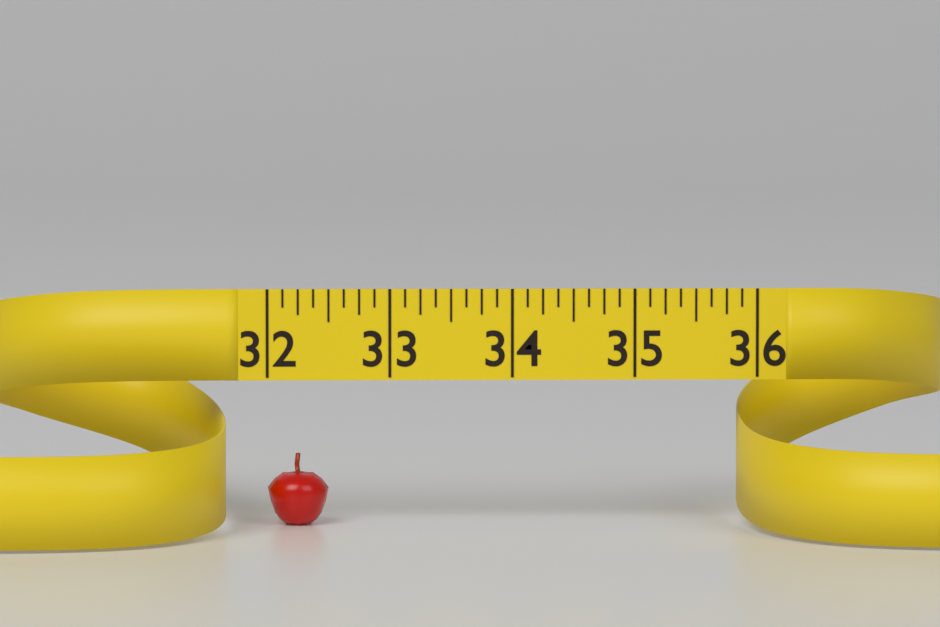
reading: 32.500 (no unit)
